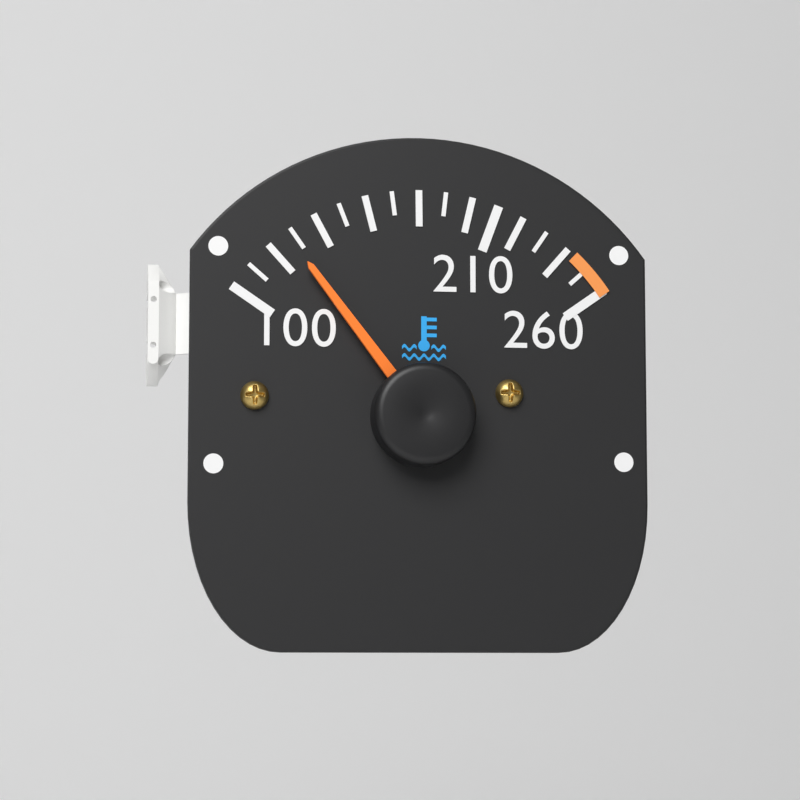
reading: 127 (no unit)
